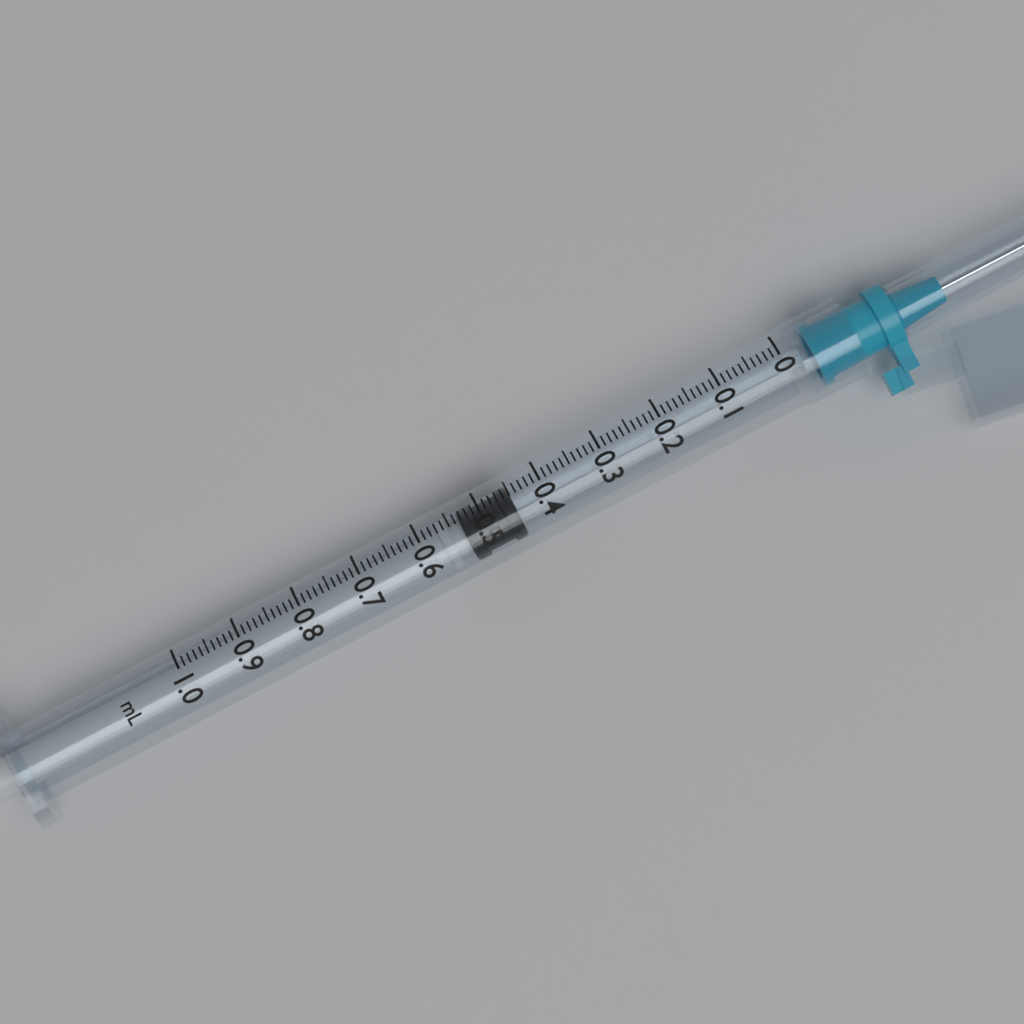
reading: 0.45 ml
